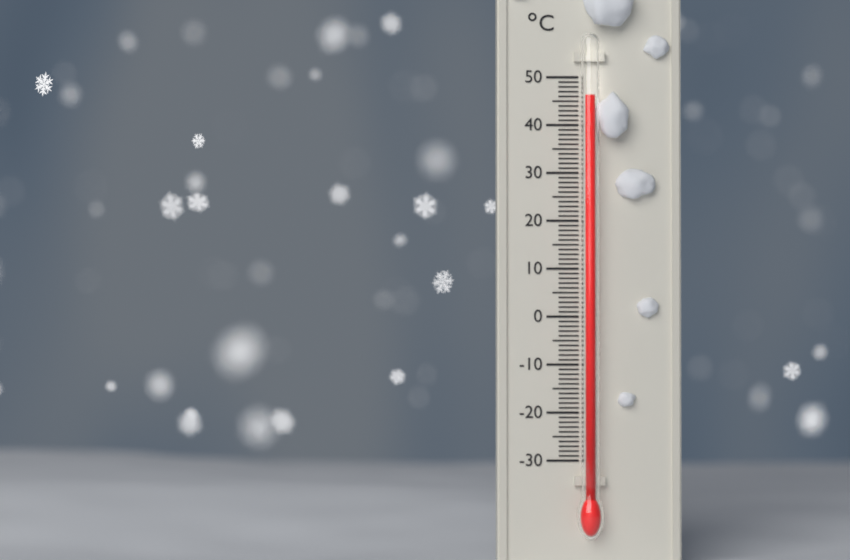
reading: 46 °C
